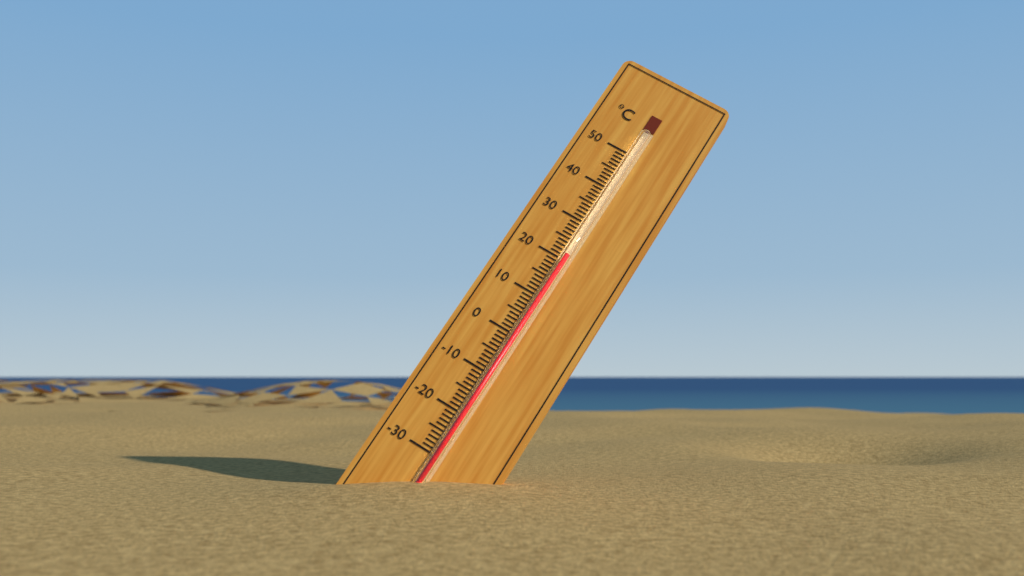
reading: 21 °C
